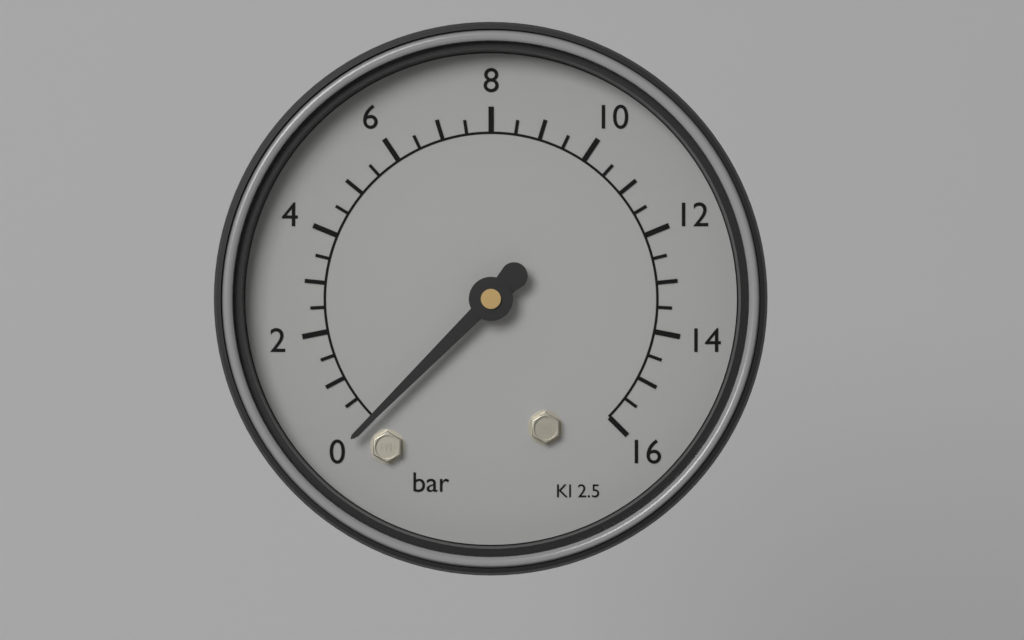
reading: 0.0 bar
